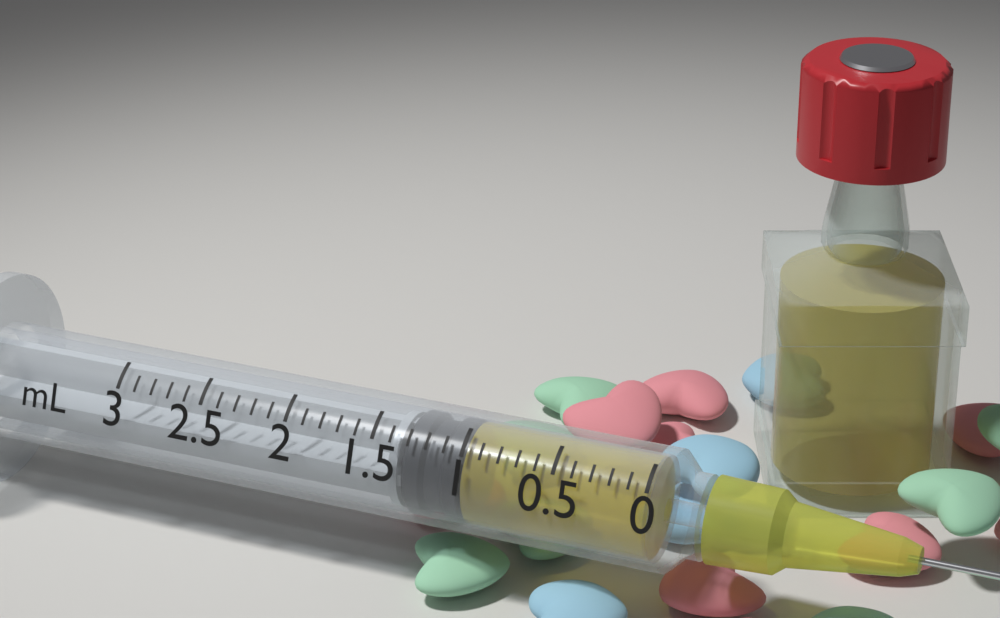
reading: 1.0 mL
